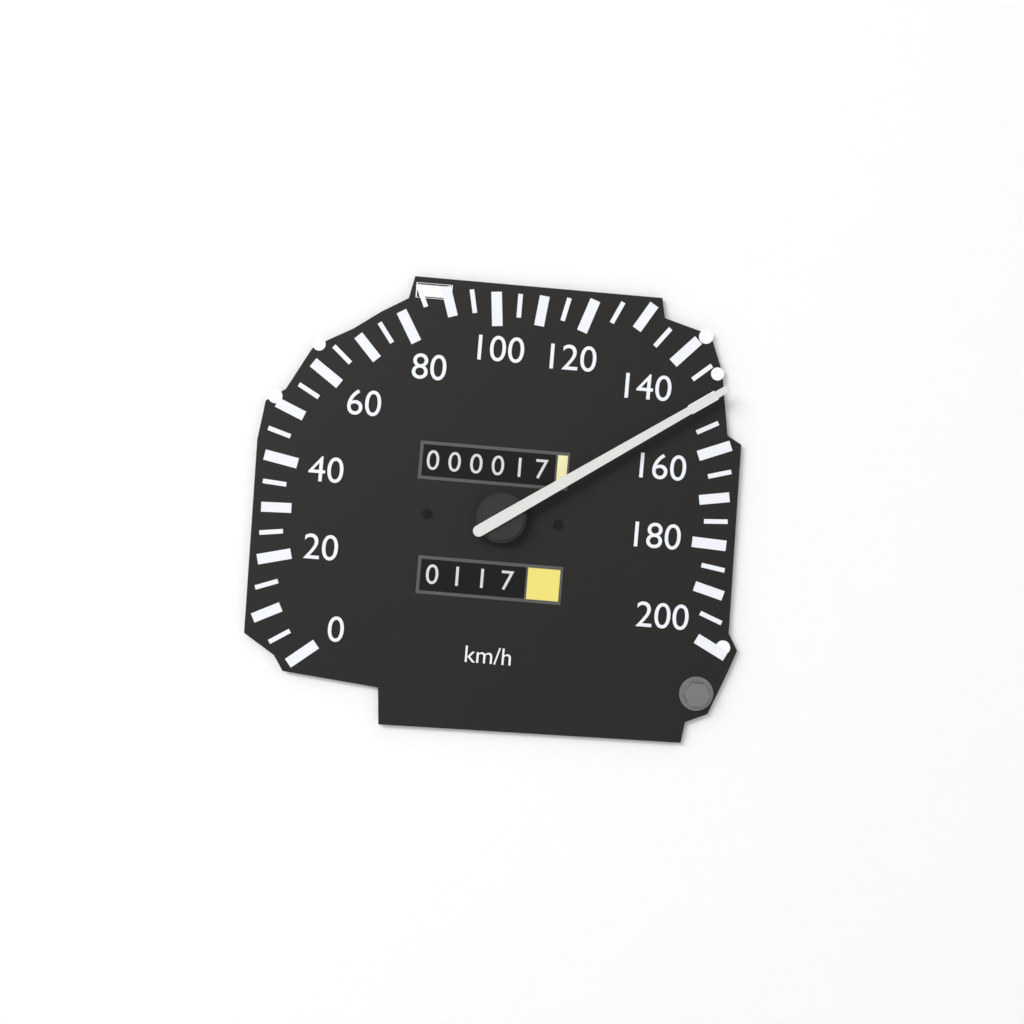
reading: 150 km/h
